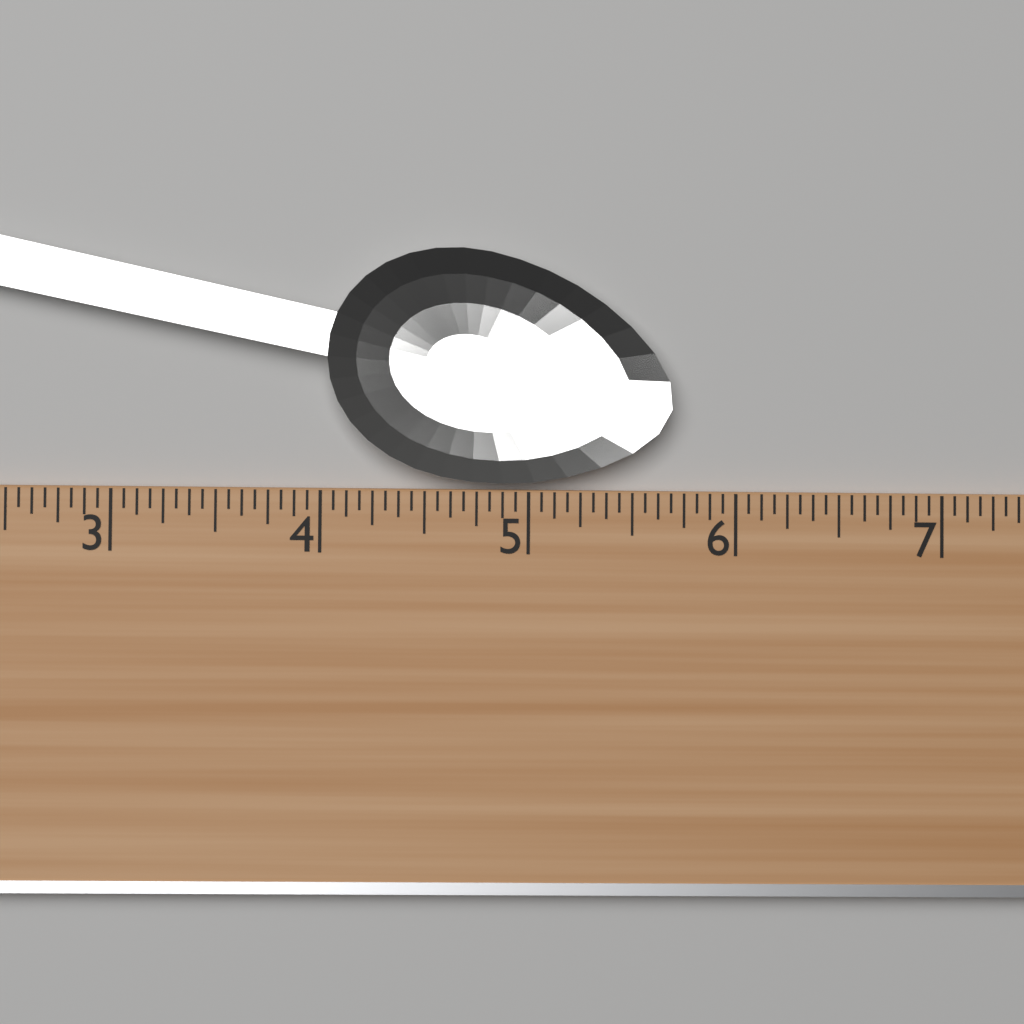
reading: 5.6875 (no unit)
